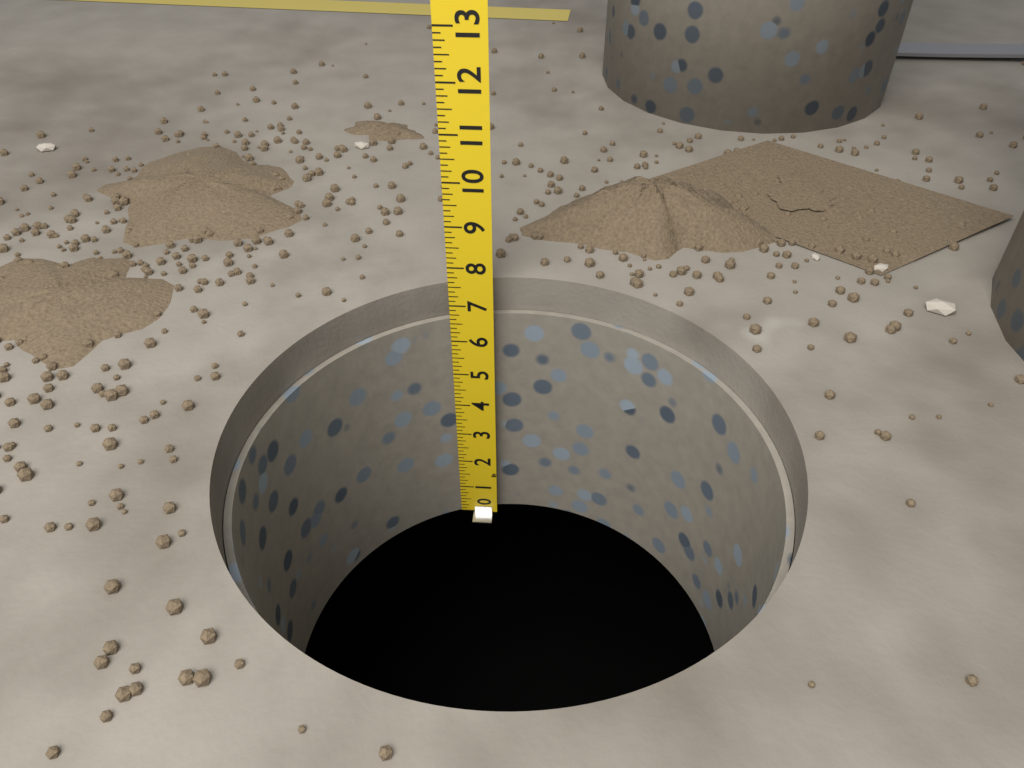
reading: 6.625 in
